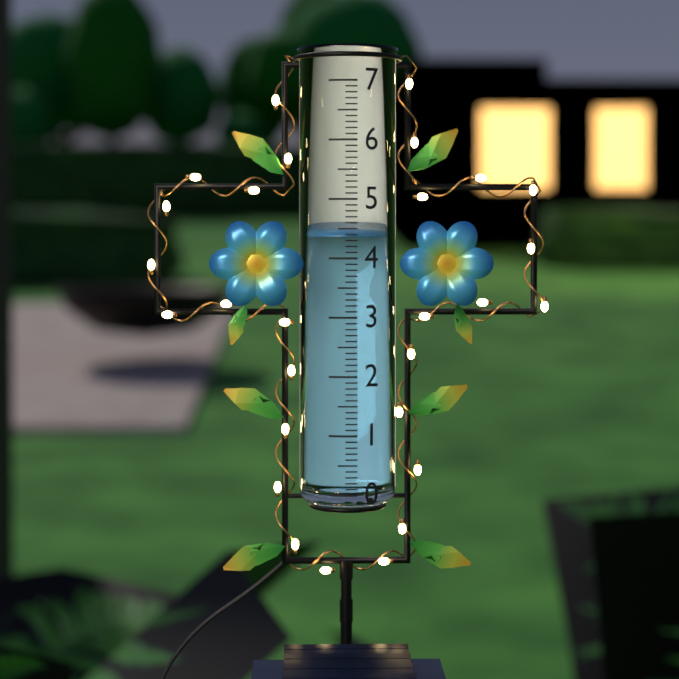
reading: 4.4 (no unit)
